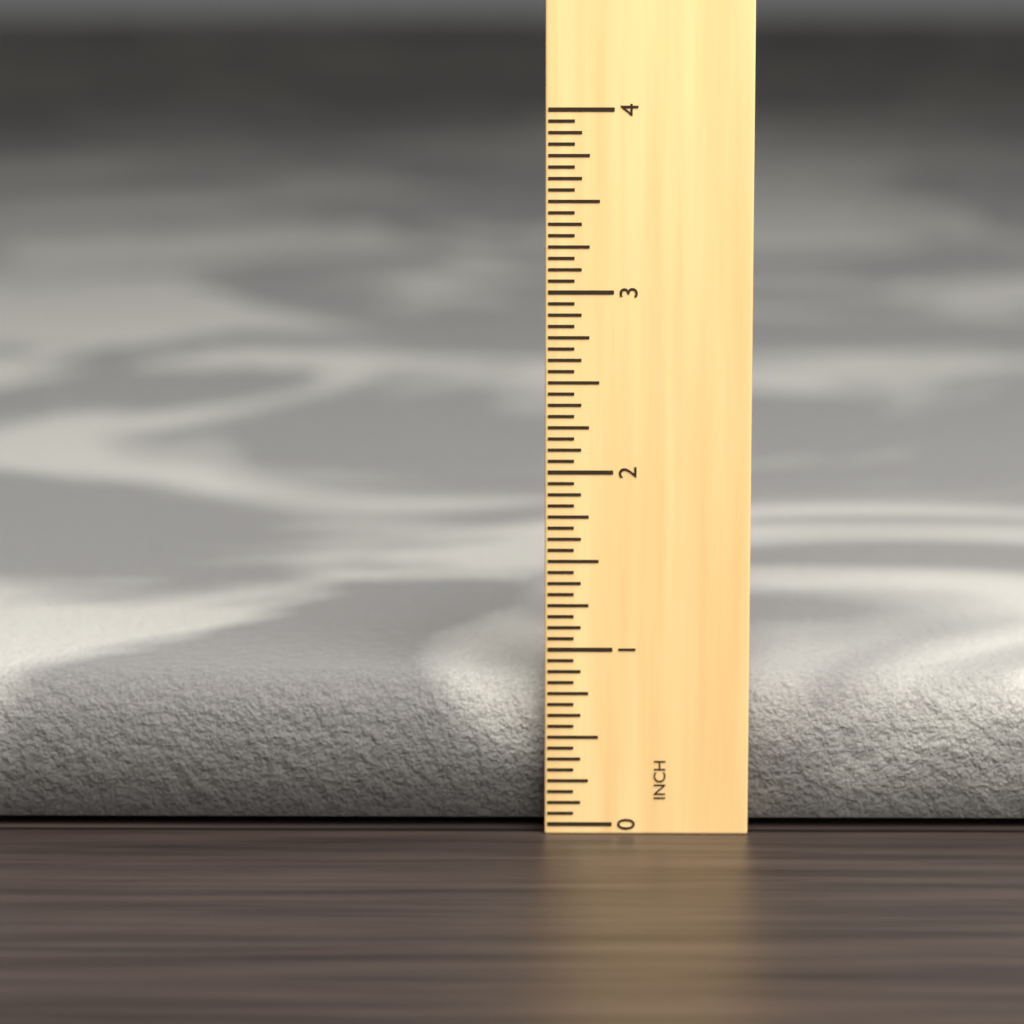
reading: 0.8125 in
